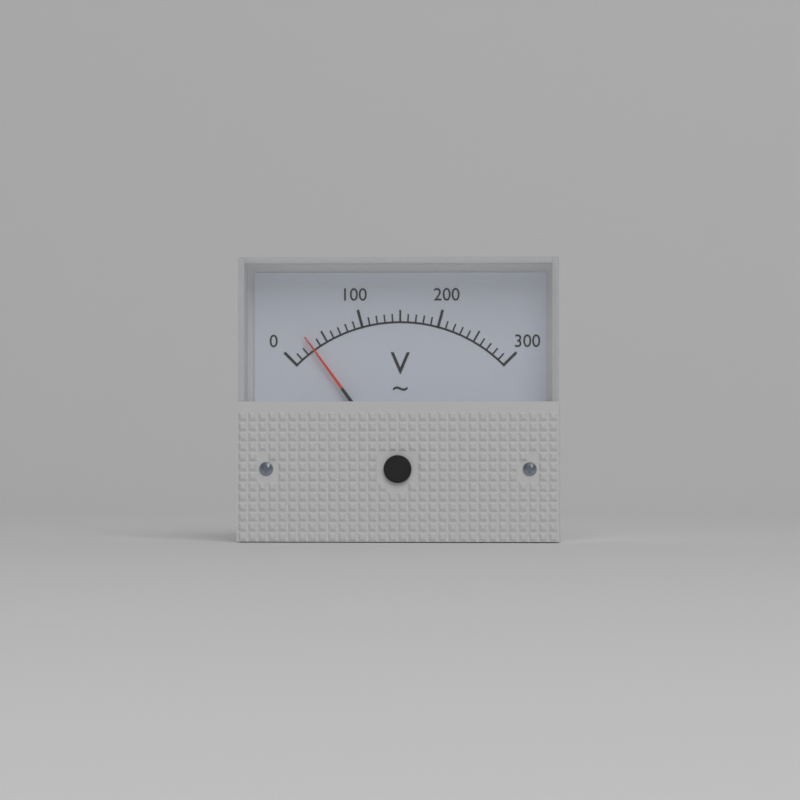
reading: 30 V
